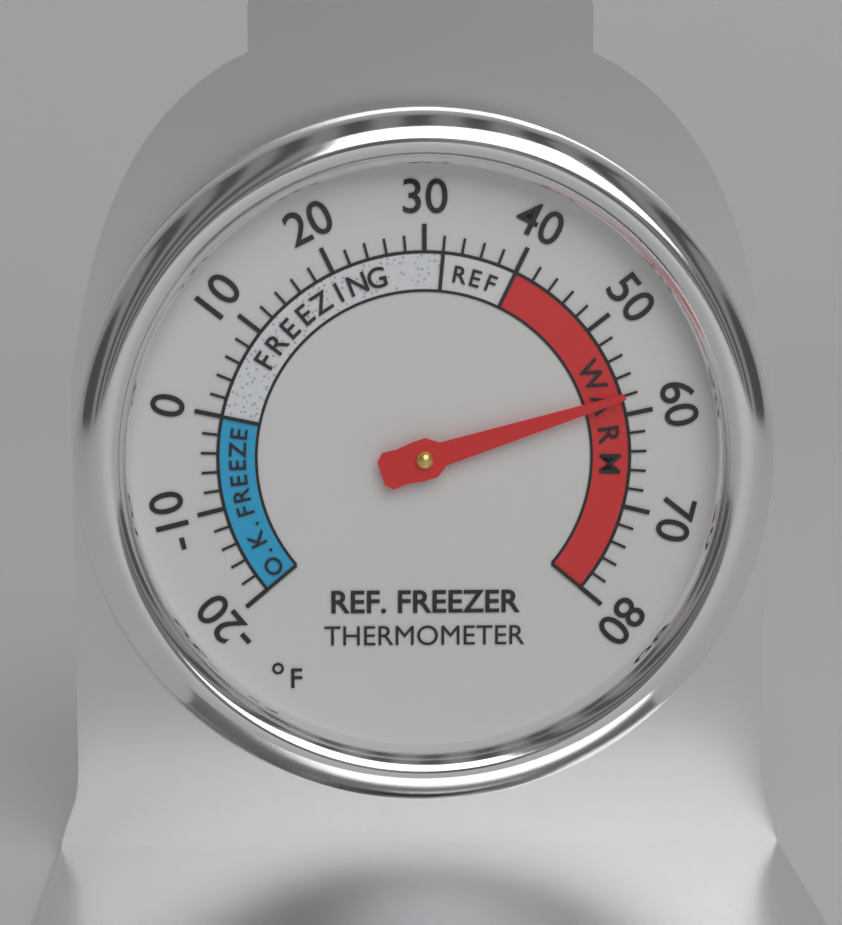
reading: 58 °F
